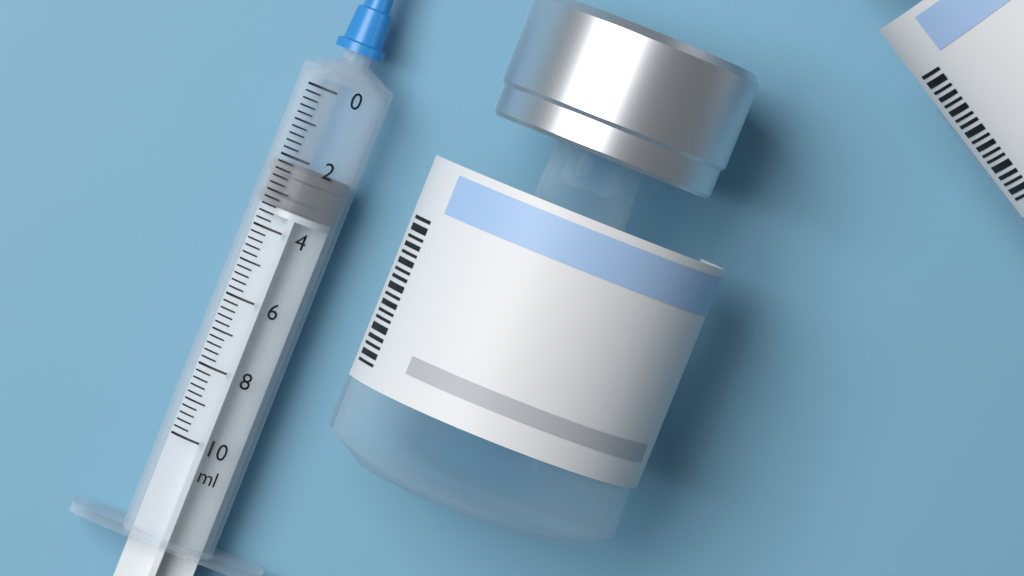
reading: 2.2 ml
